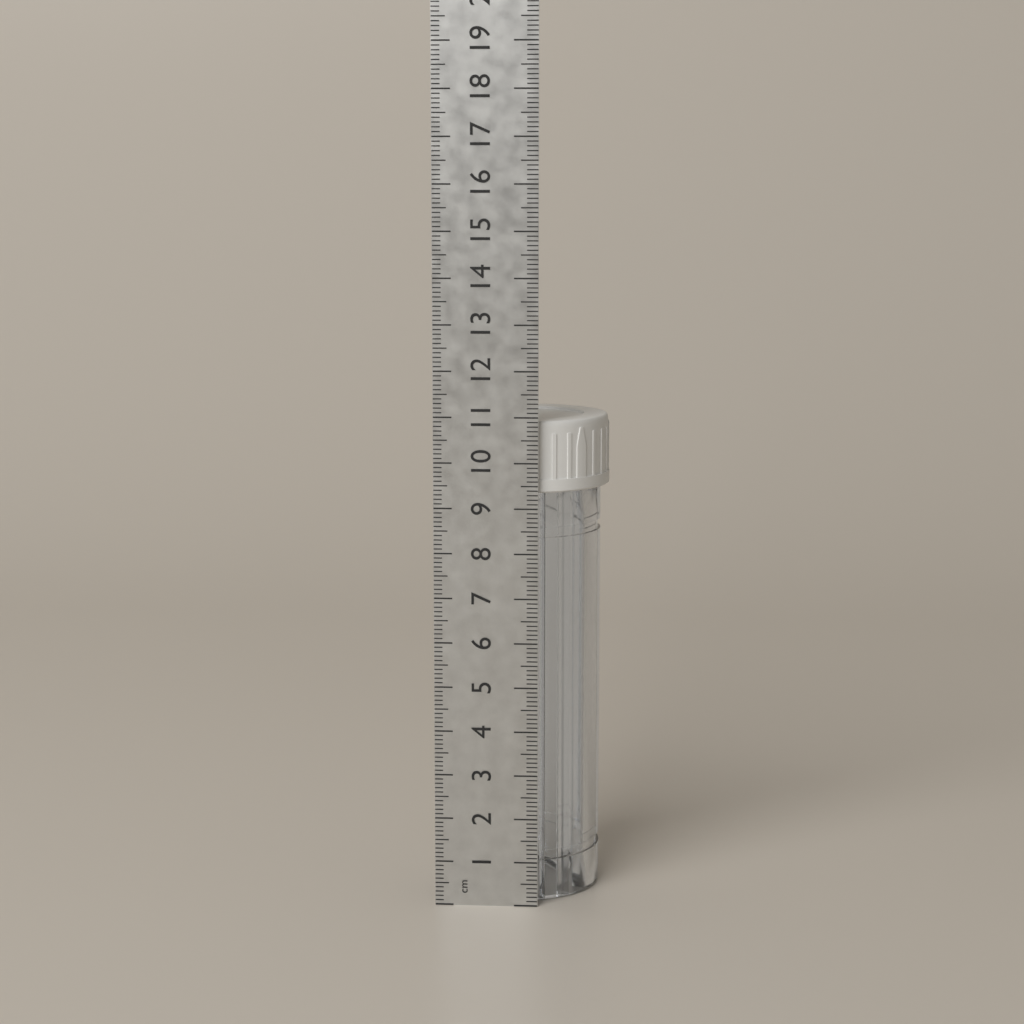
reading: 10.9 cm
